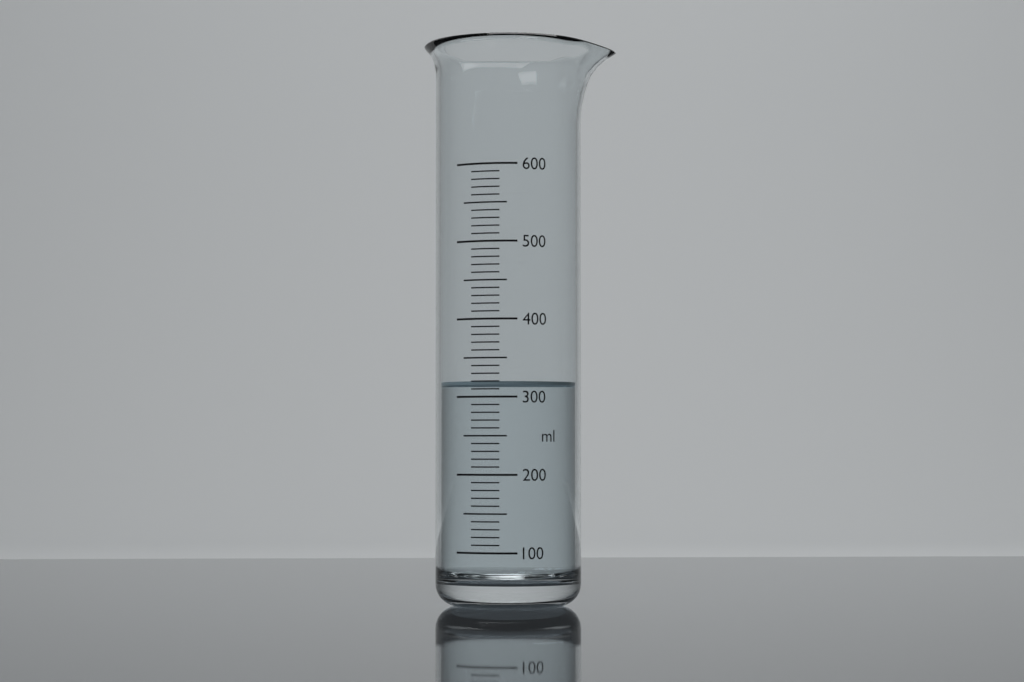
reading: 320 ml
